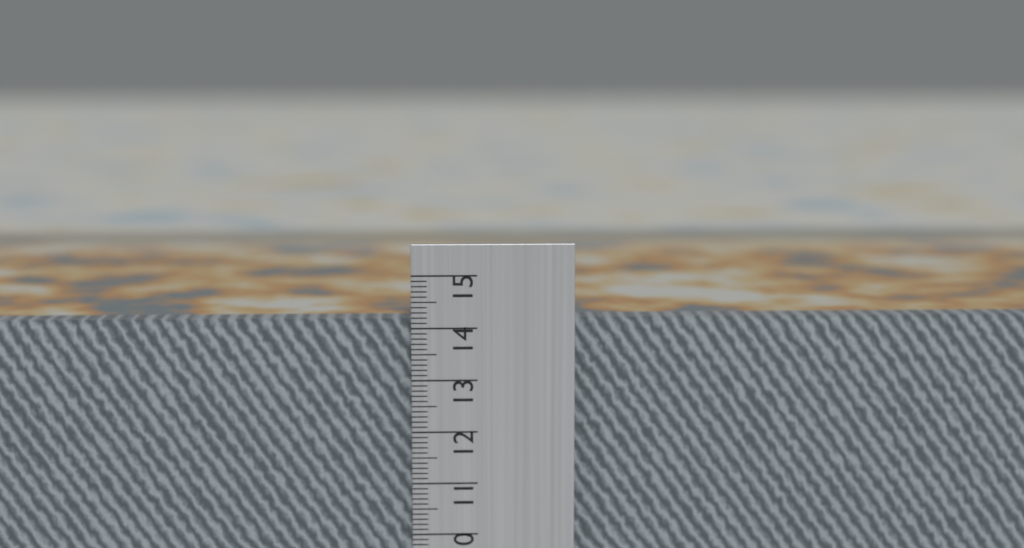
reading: 14.1 cm
